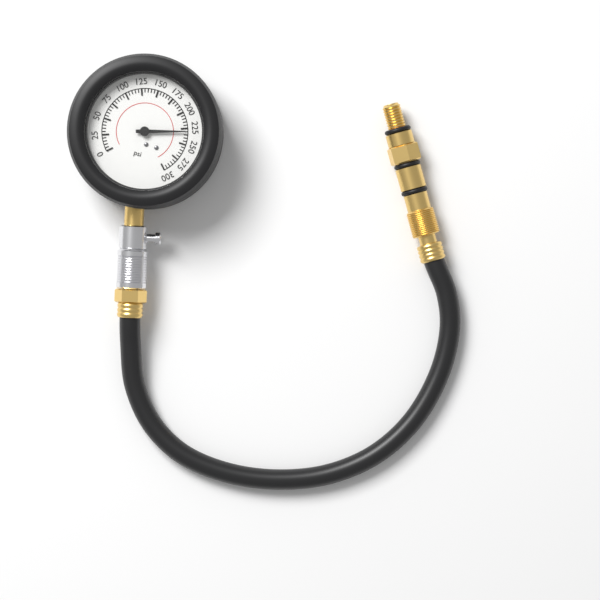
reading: 230 psi
